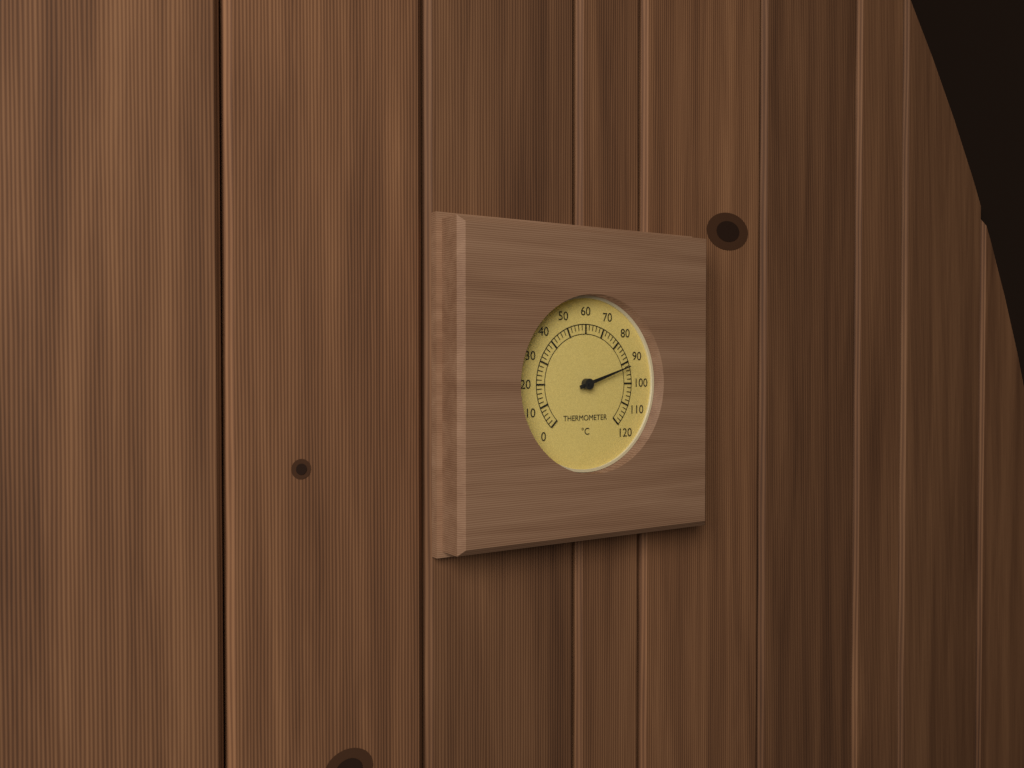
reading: 92 °C
